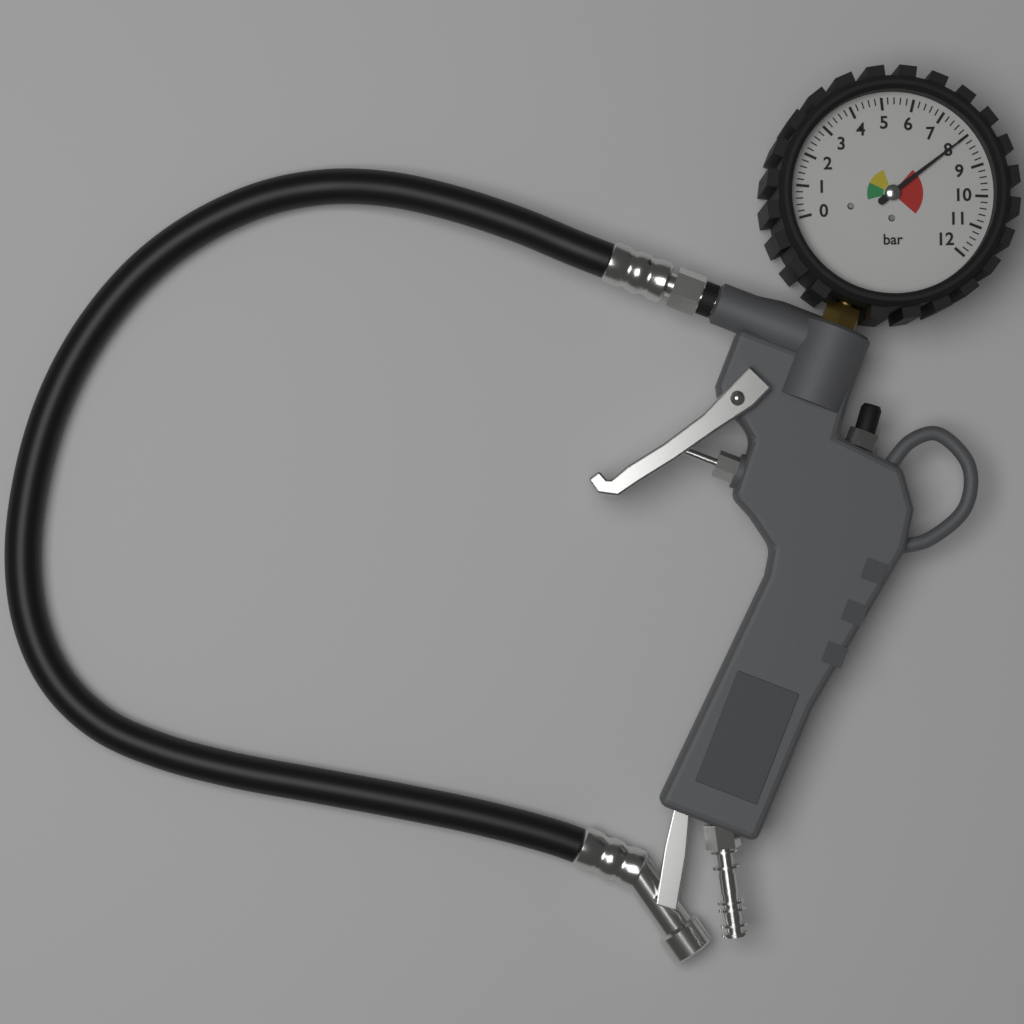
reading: 8.0 bar
